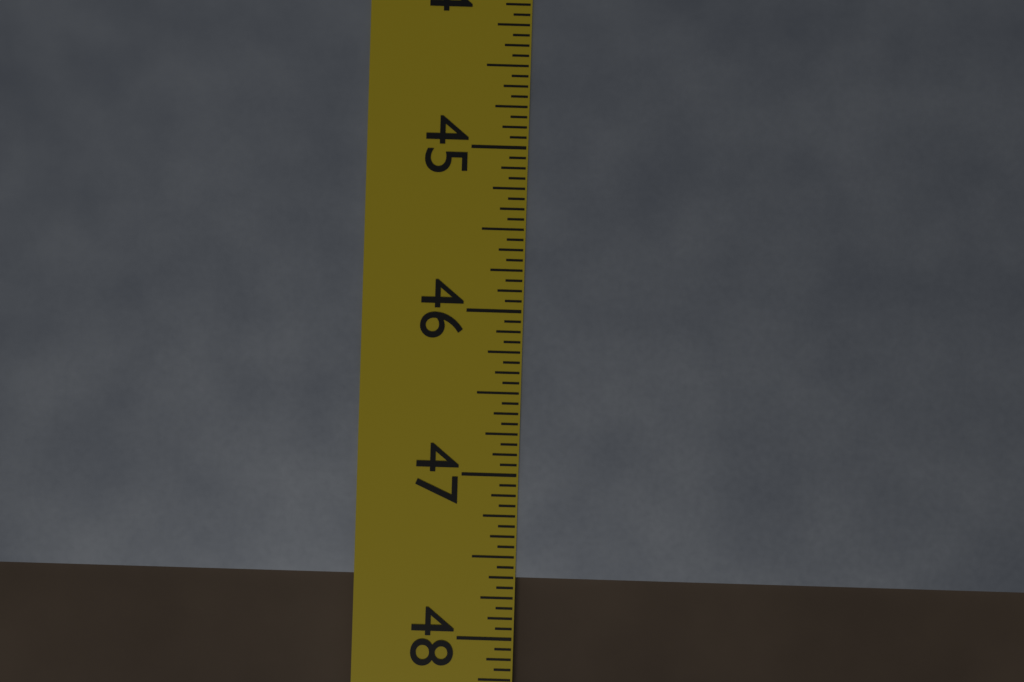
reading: 47.6250 in
